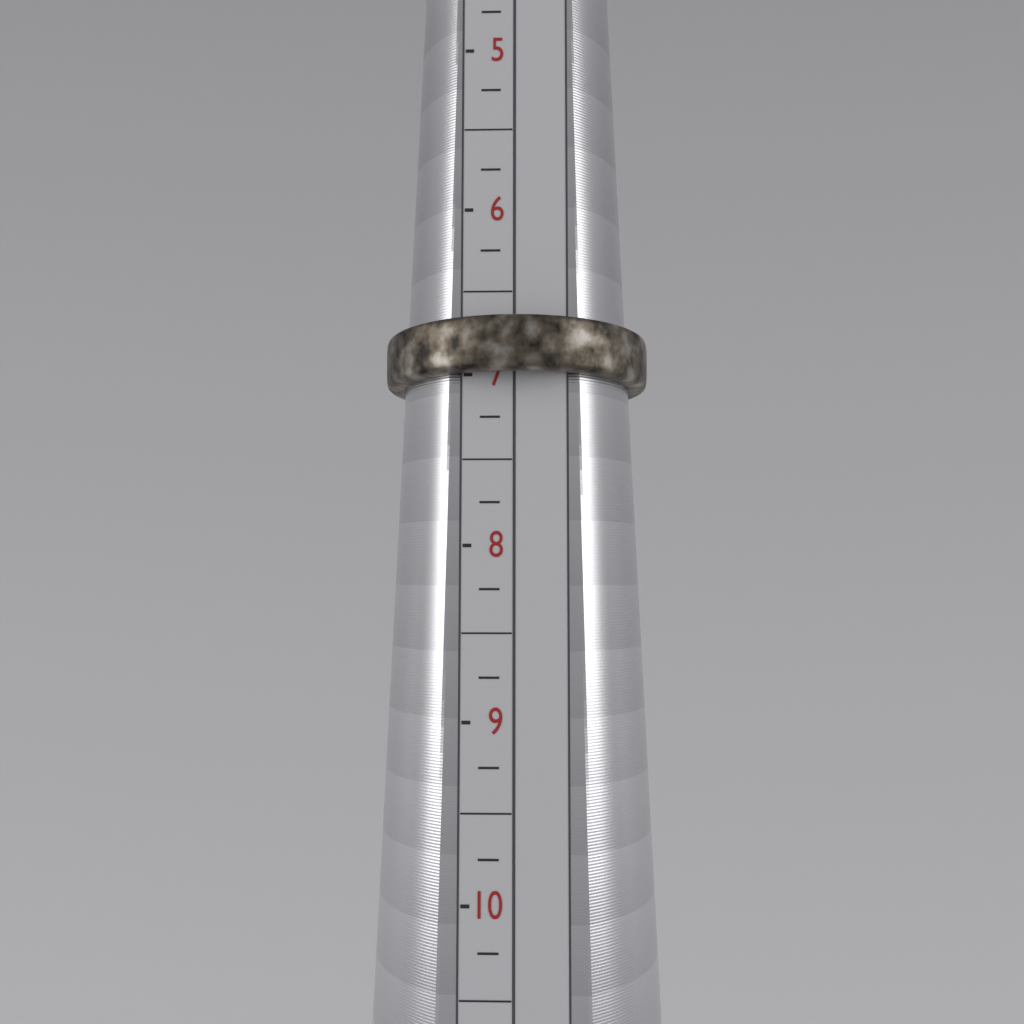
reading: 7.00 (no unit)
